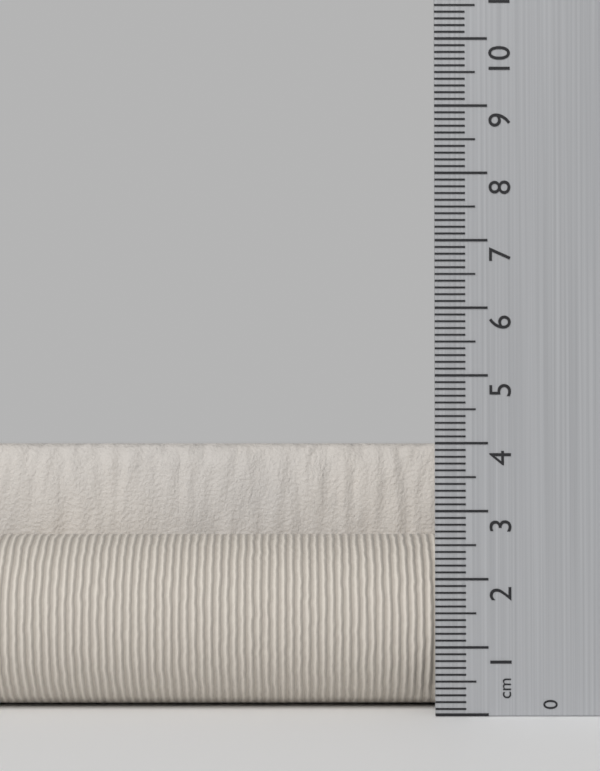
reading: 4.0 cm
